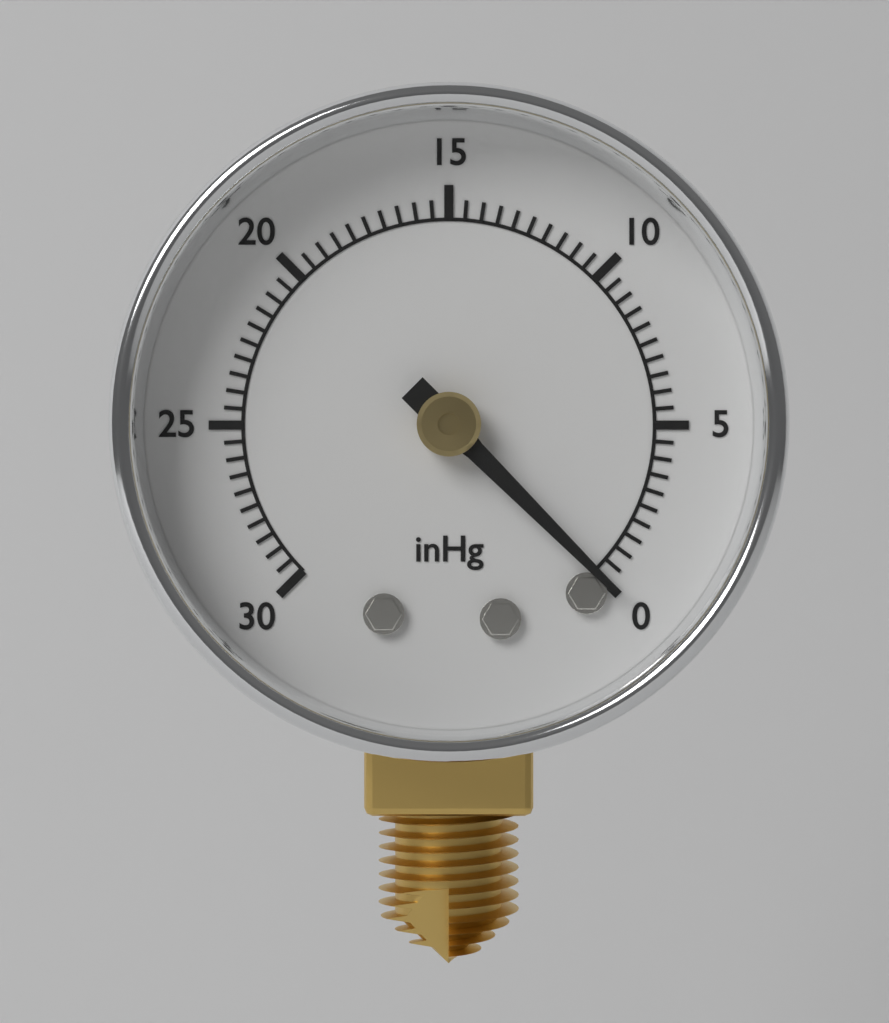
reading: 0.0 inHg
